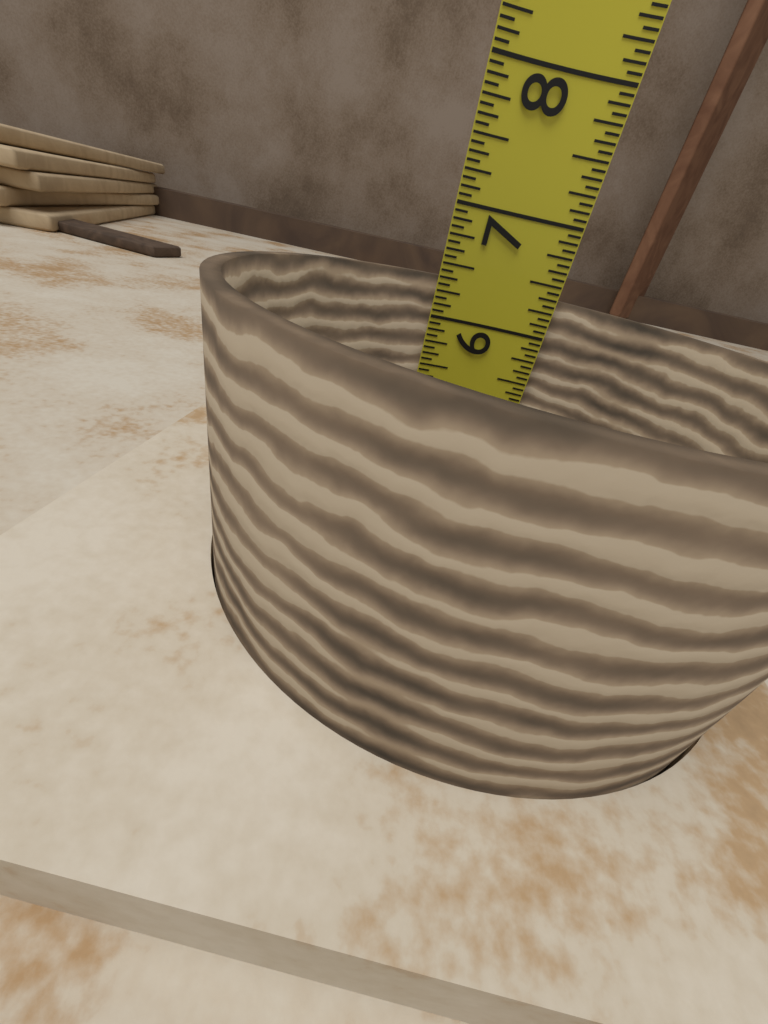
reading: 6.3750 in
